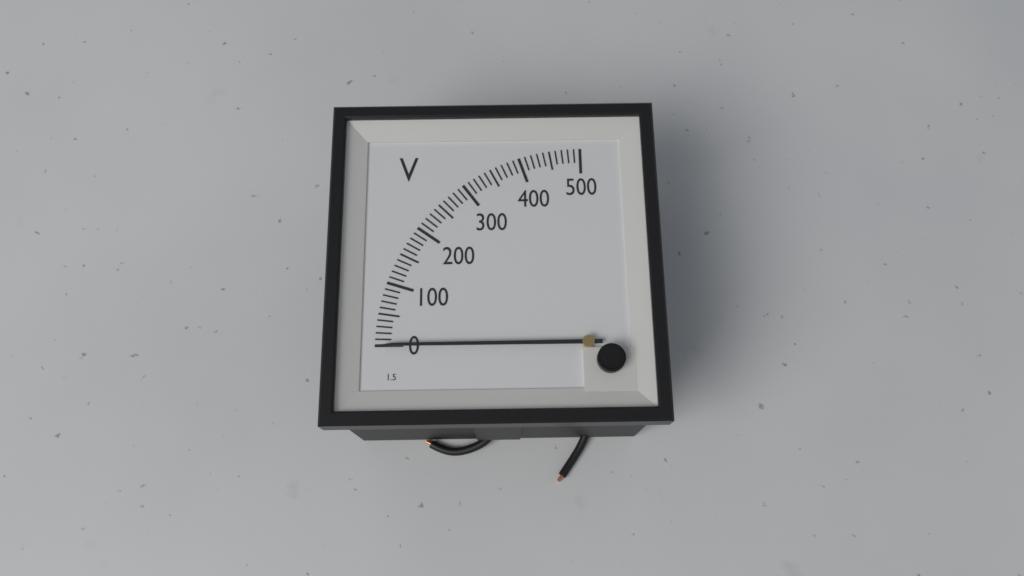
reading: 0 V
